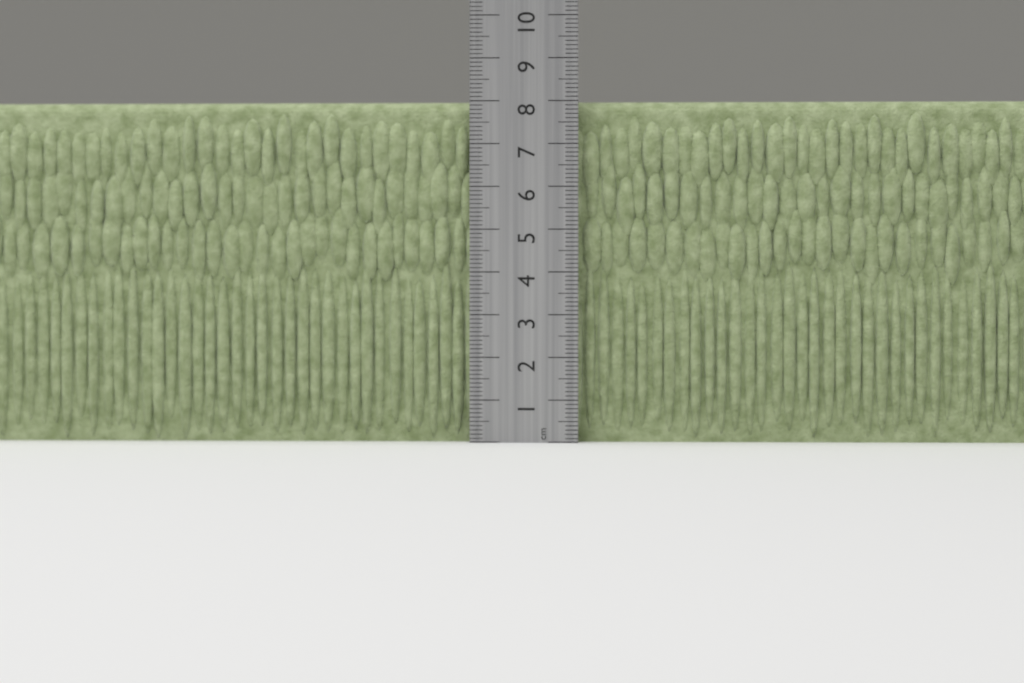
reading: 8.0 cm
